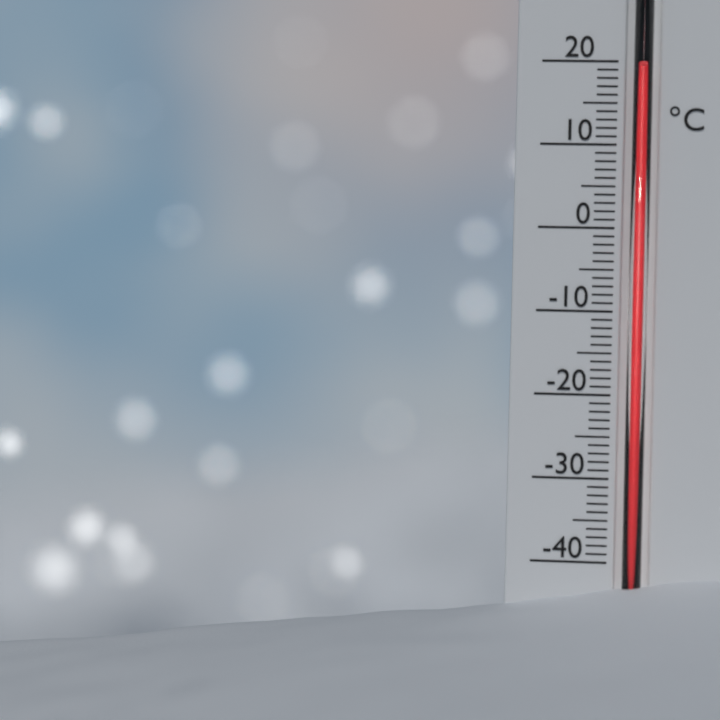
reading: 19 °C
